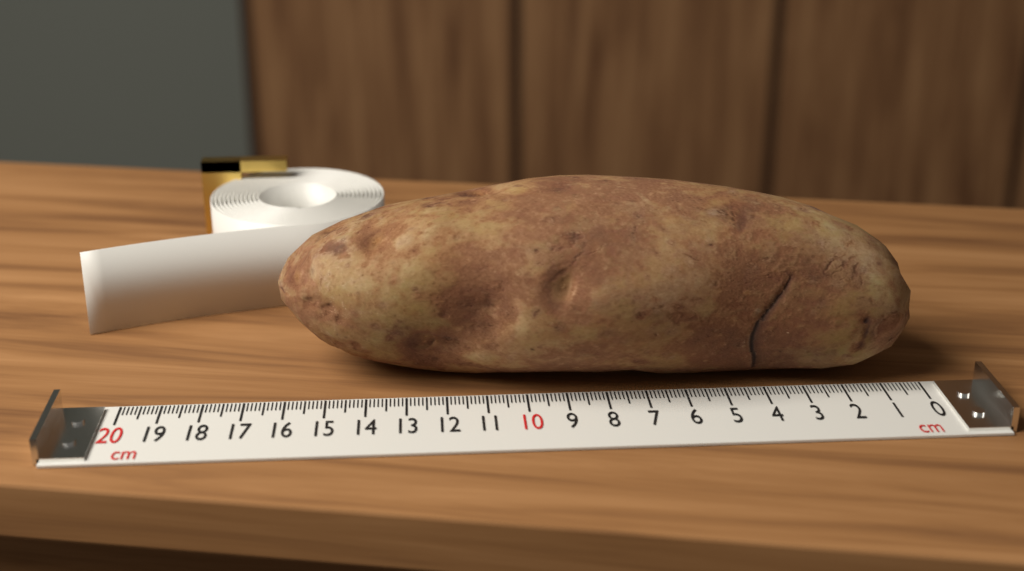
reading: 16.2 cm
